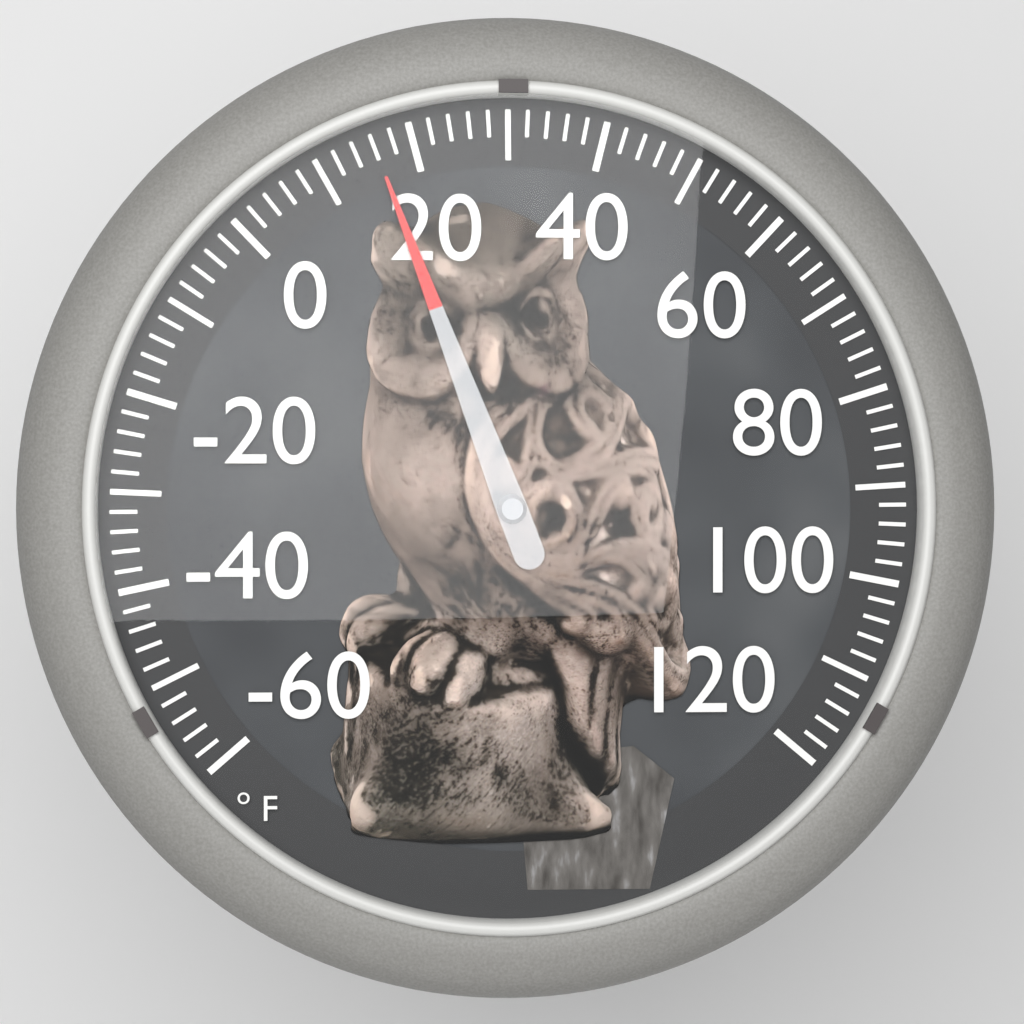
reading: 16 °F
